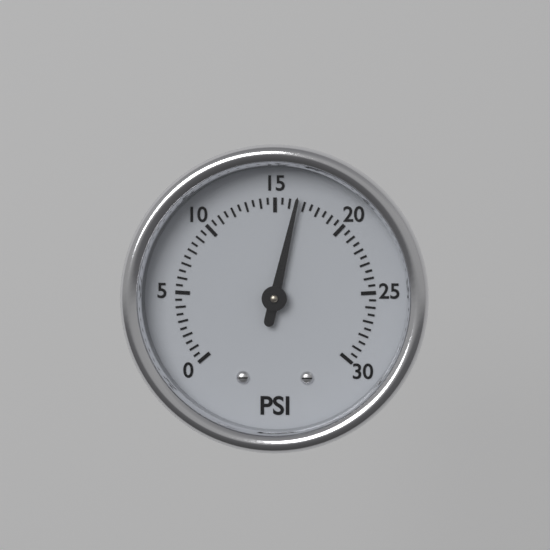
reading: 16.5 psi
